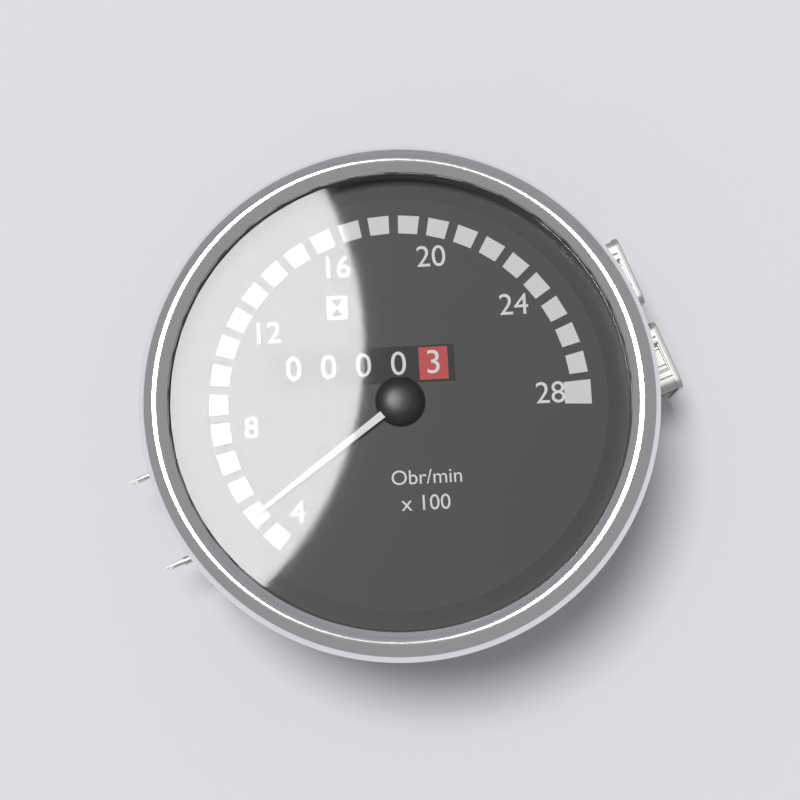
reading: 5 Obr/min x100
